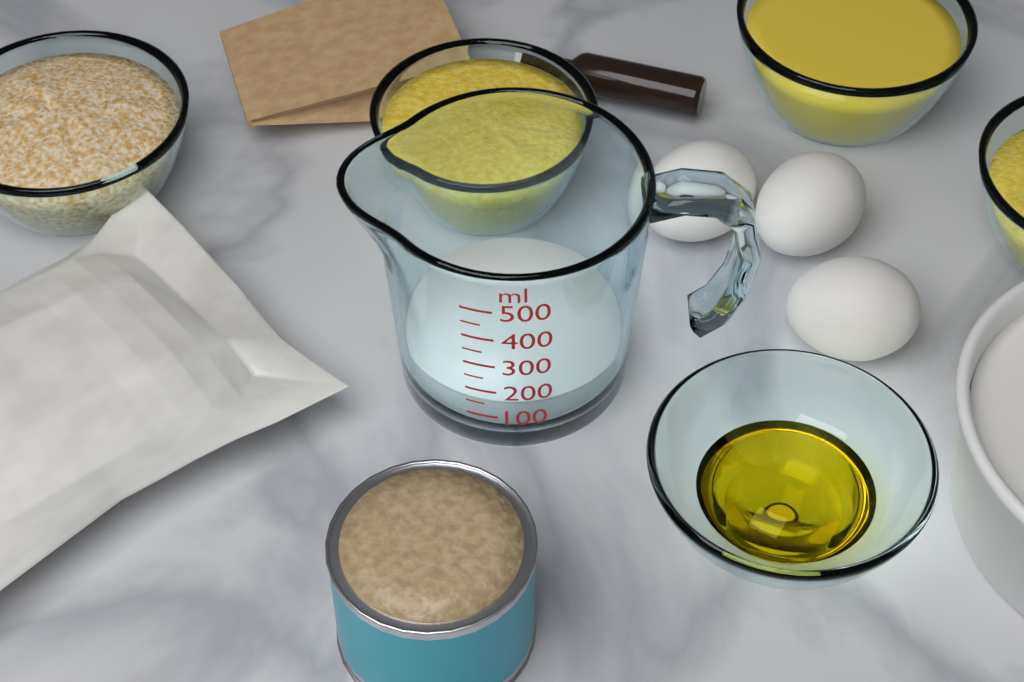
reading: 150 ml
